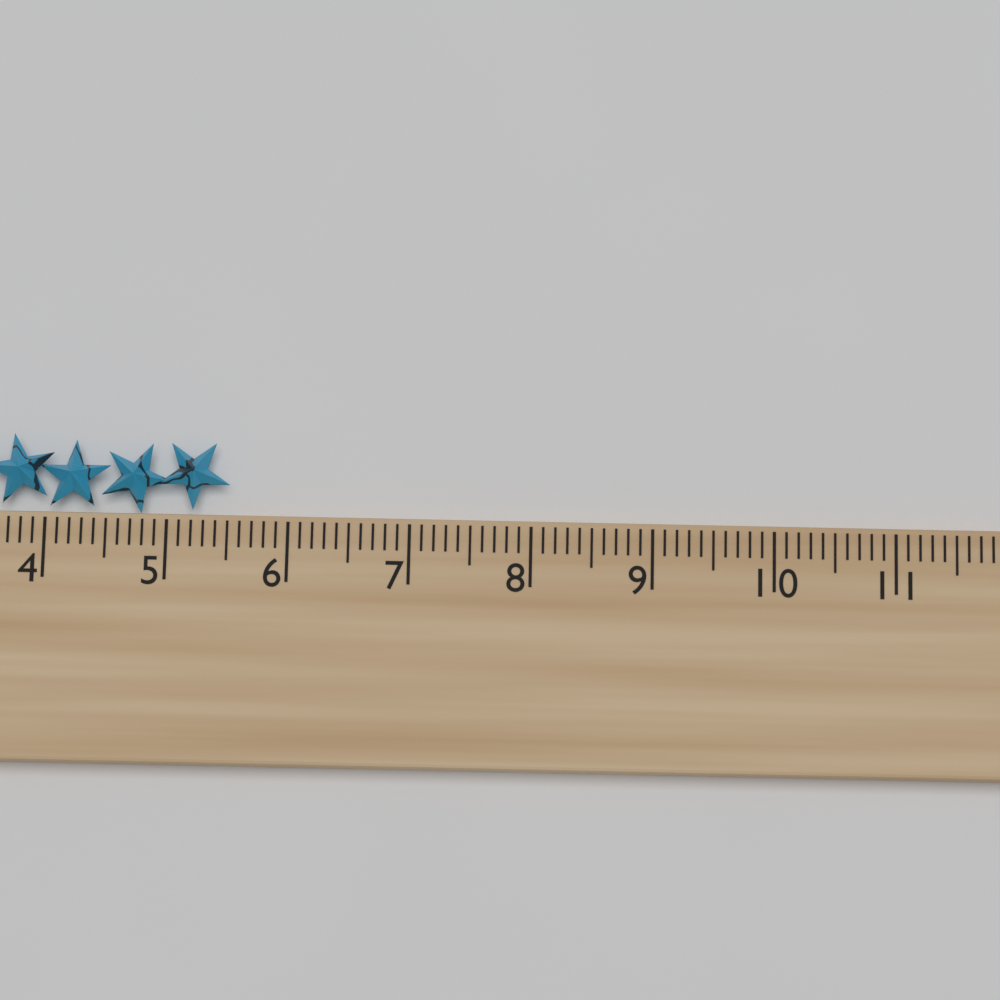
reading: 5.5 cm
